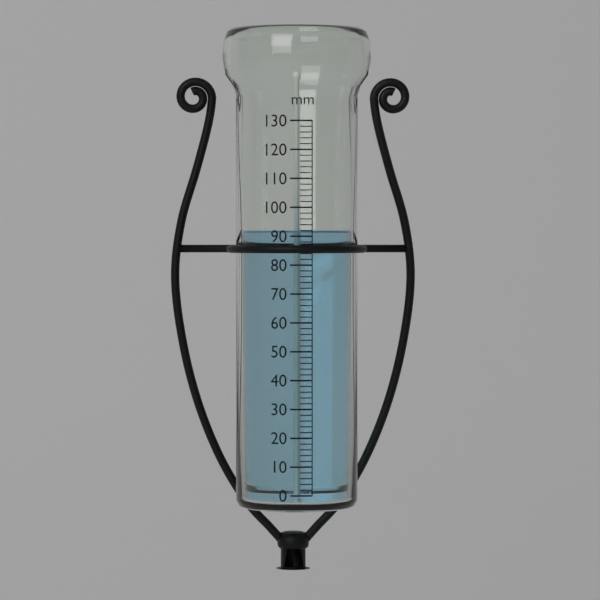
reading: 92 mm
